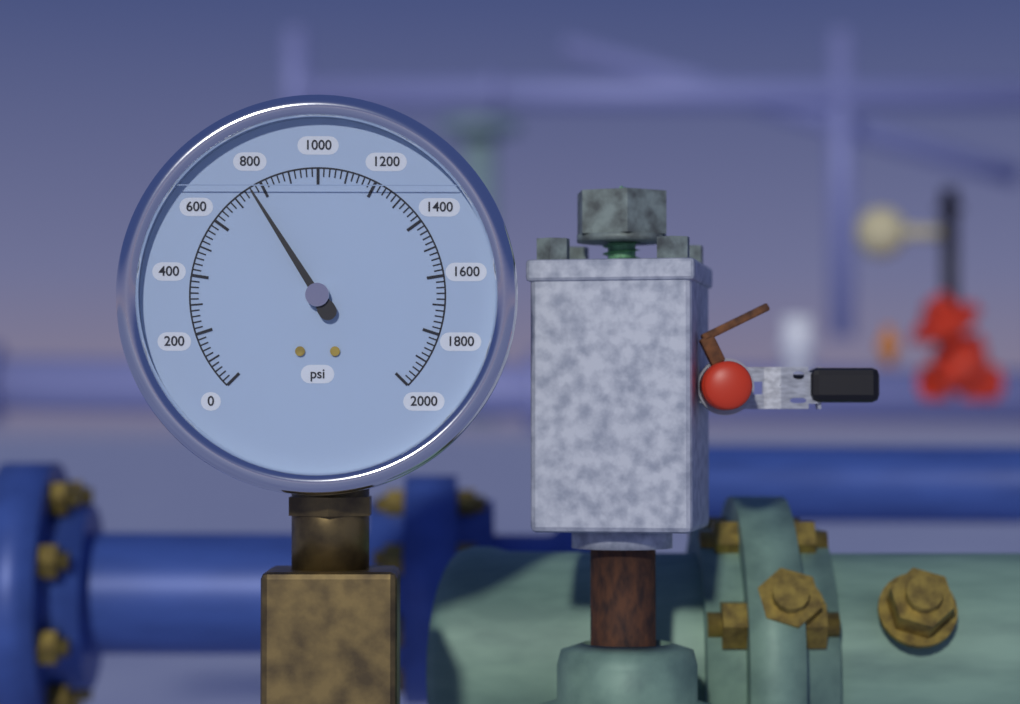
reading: 760 psi
